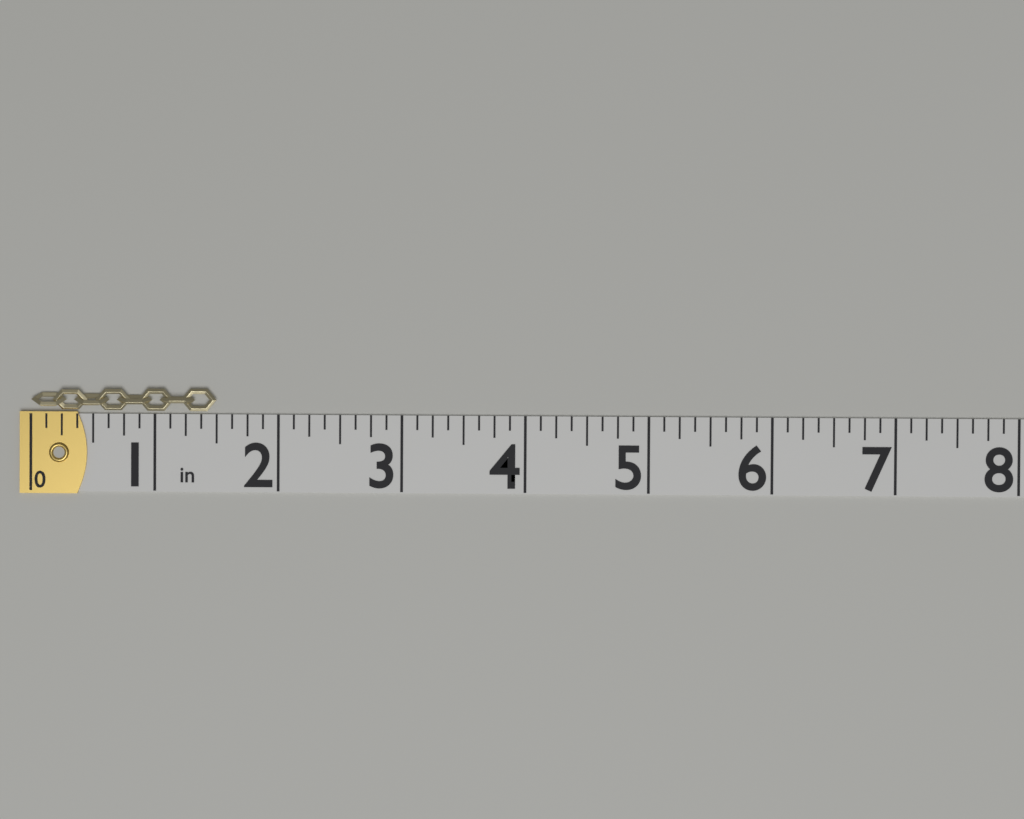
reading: 1.500 in
